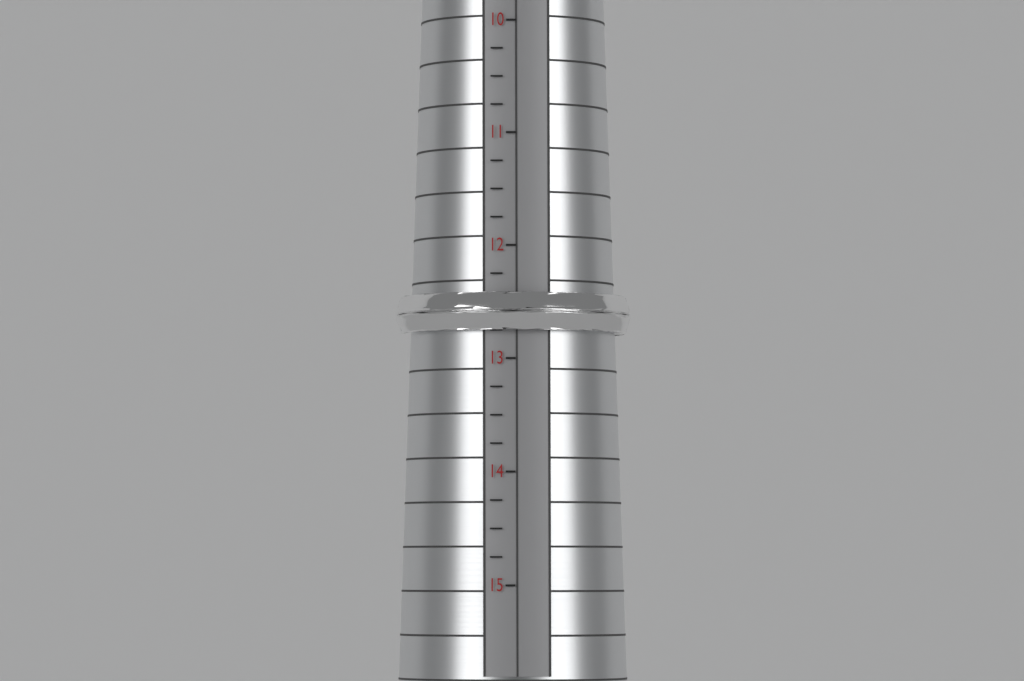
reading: 12.75 (no unit)
